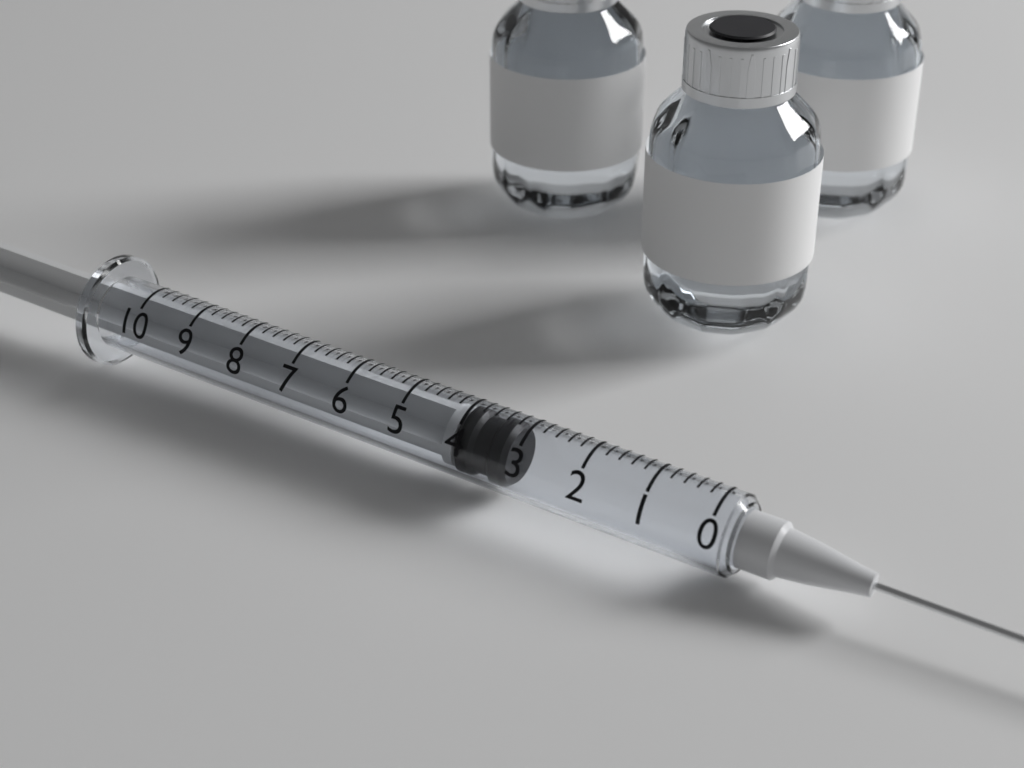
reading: 3.2 (no unit)
